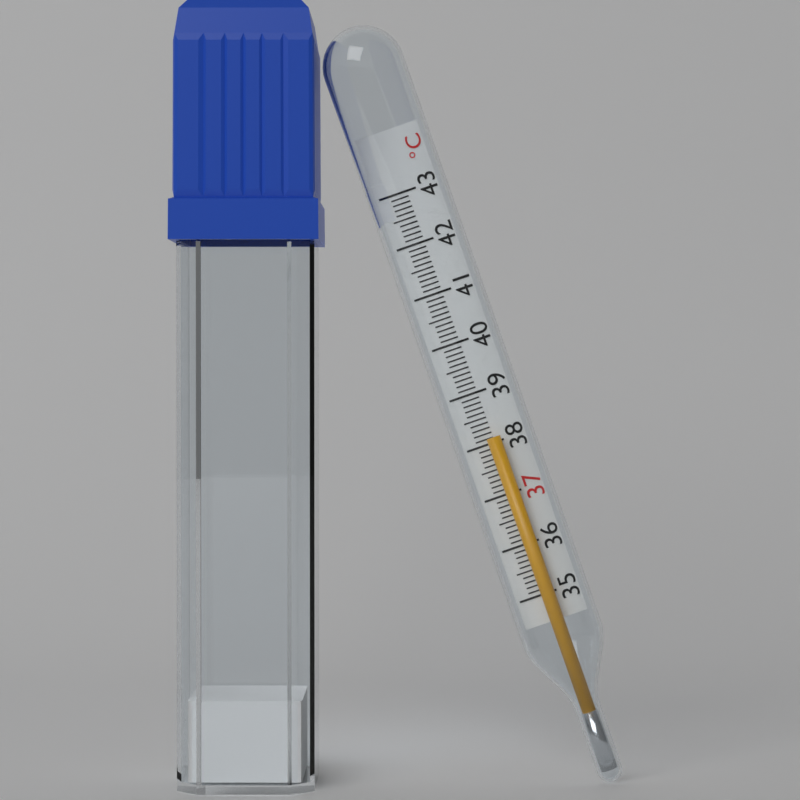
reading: 38.1 °C
